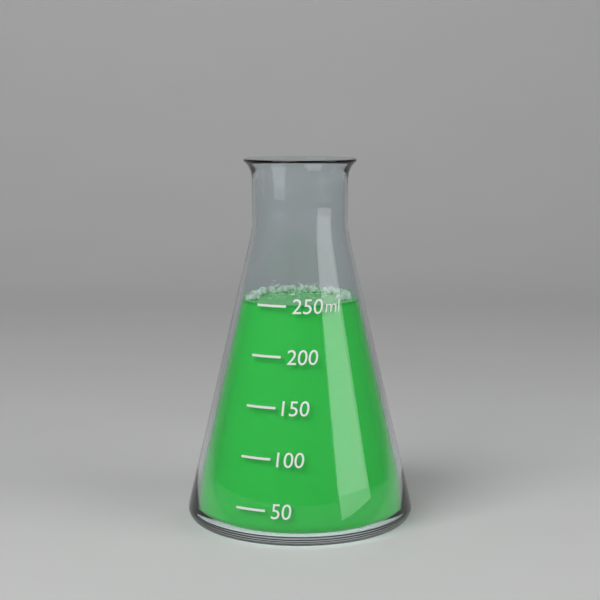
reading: 250 ml
